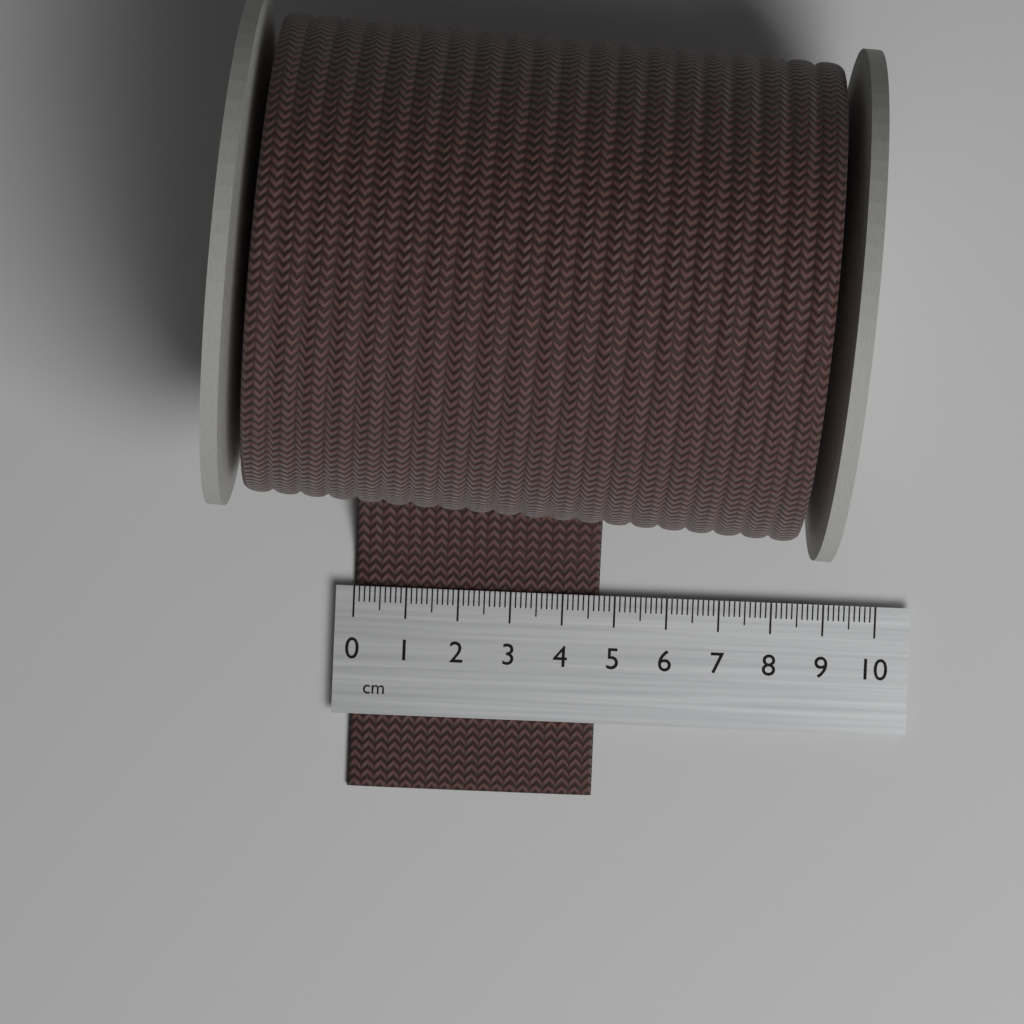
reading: 4.7 cm
